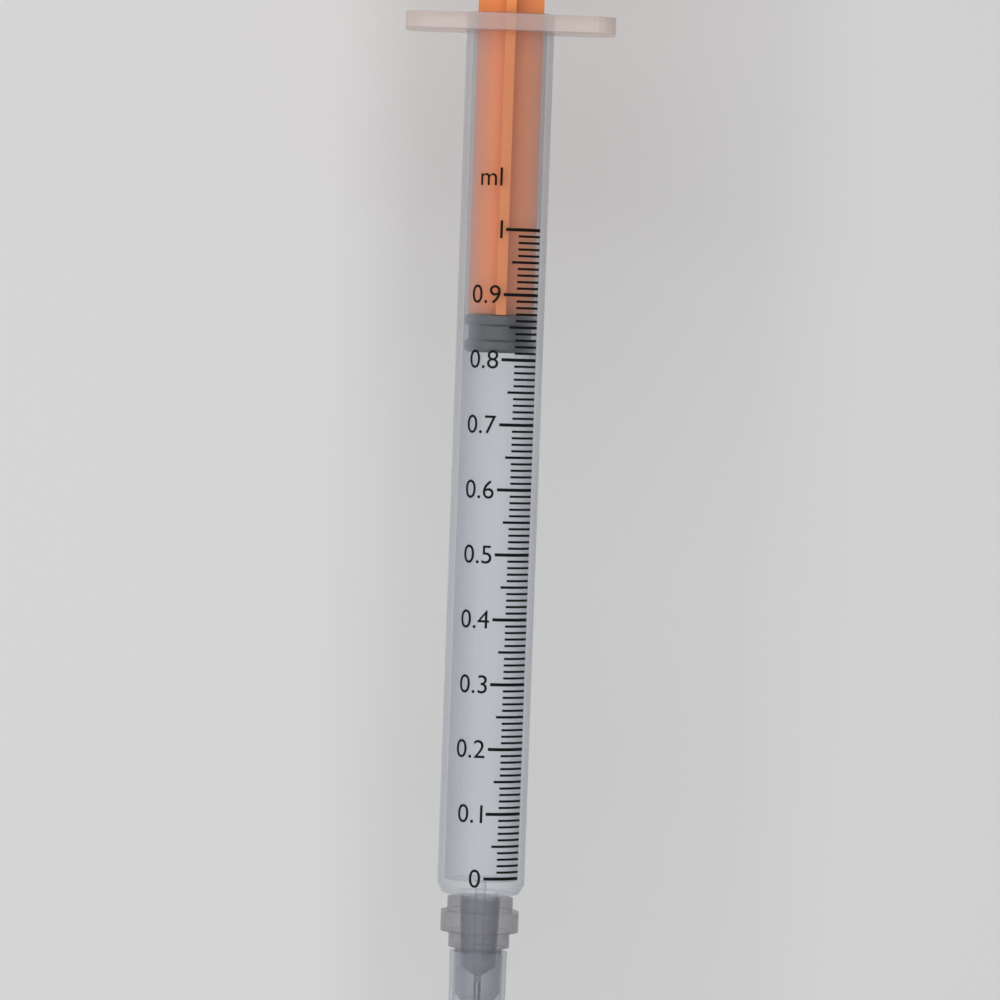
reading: 0.81 ml
